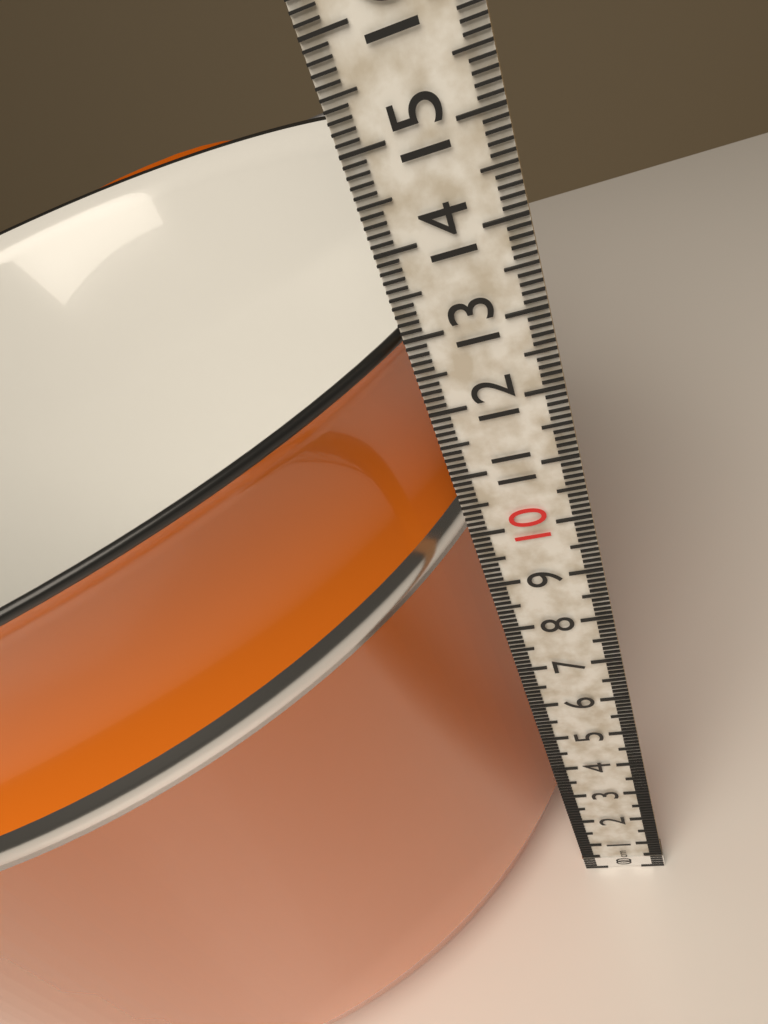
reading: 13.0 cm
